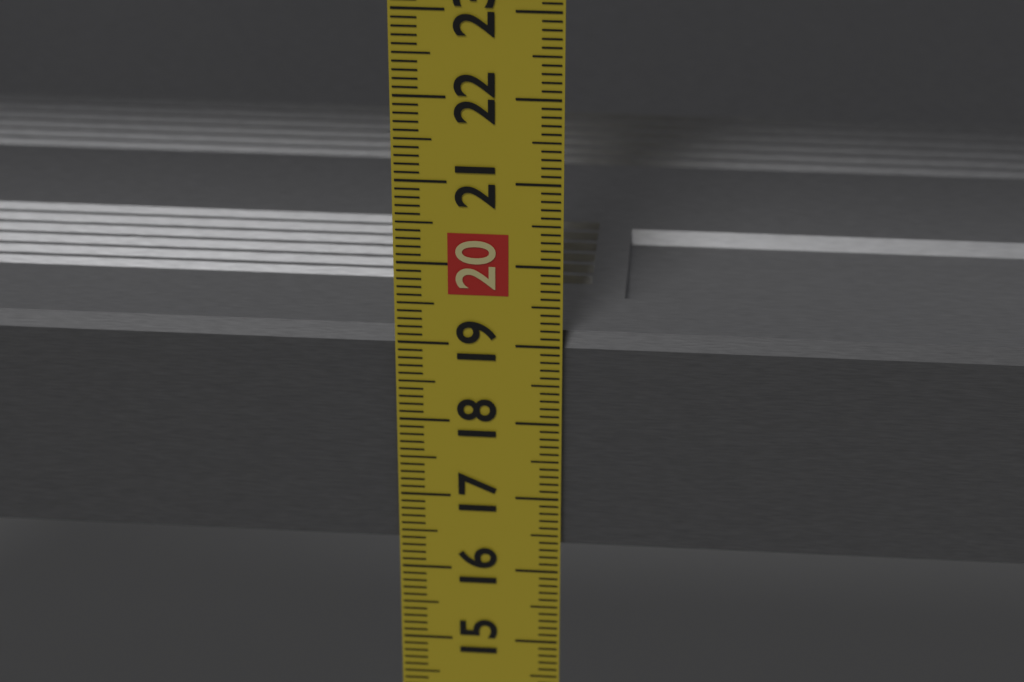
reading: 19.1 cm
